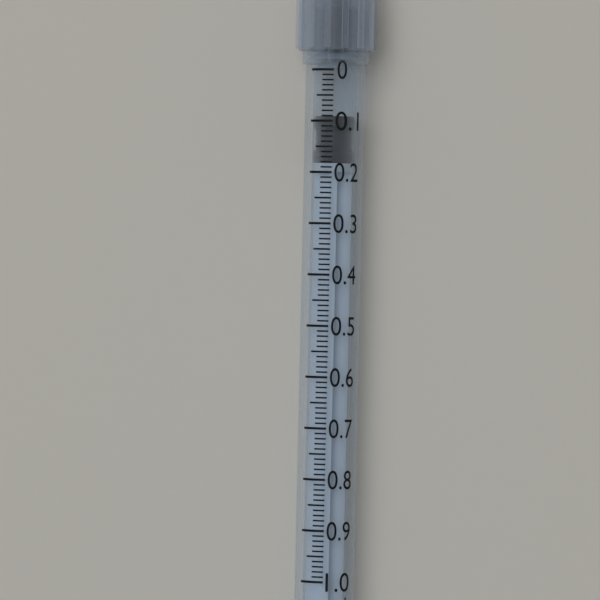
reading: 0.09 ml
